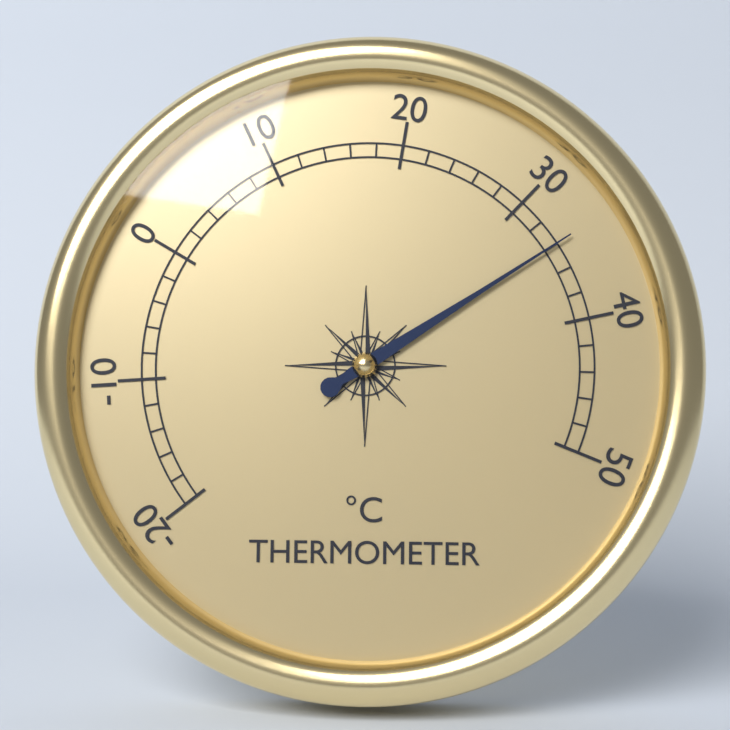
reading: 34 °C
